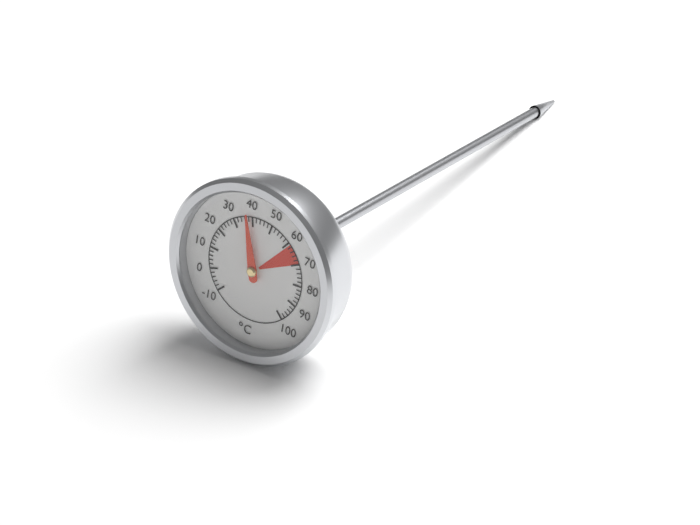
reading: 38 °C
